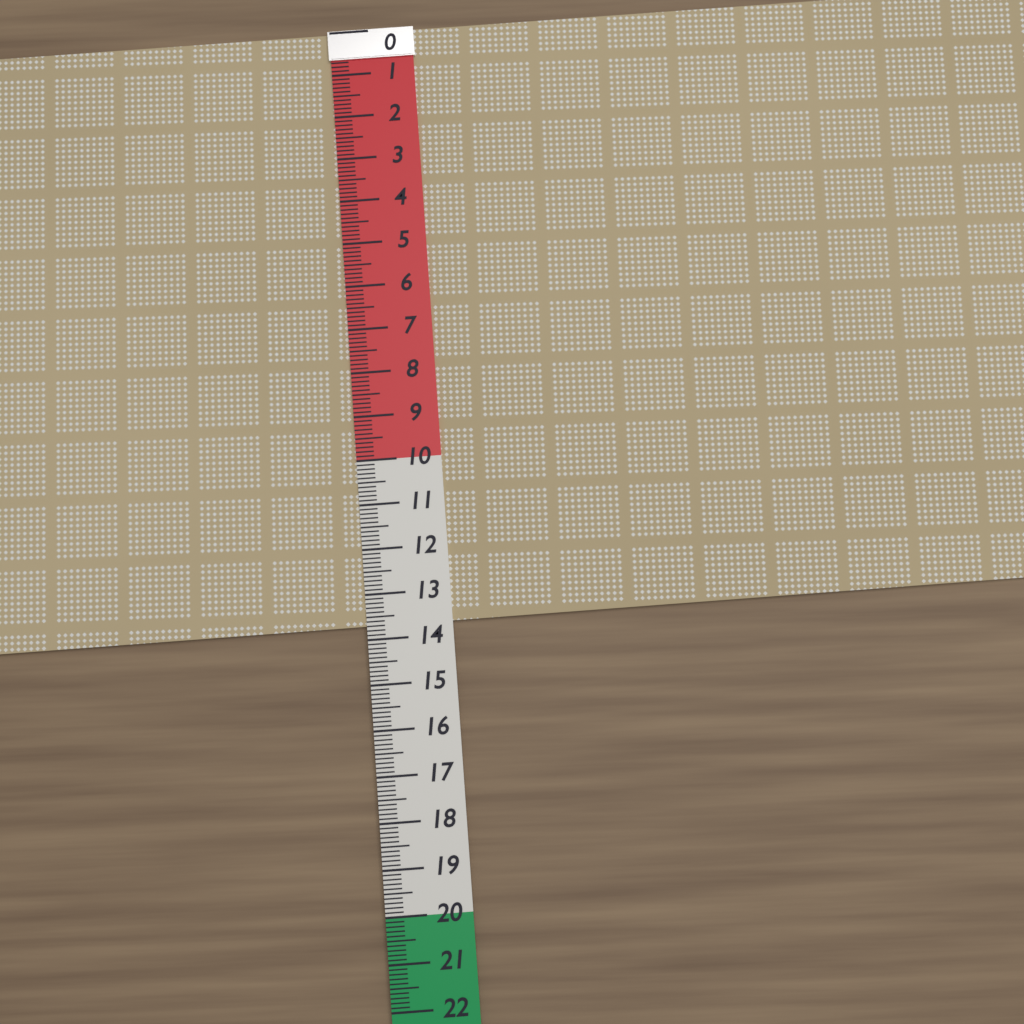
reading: 13.7 (no unit)
